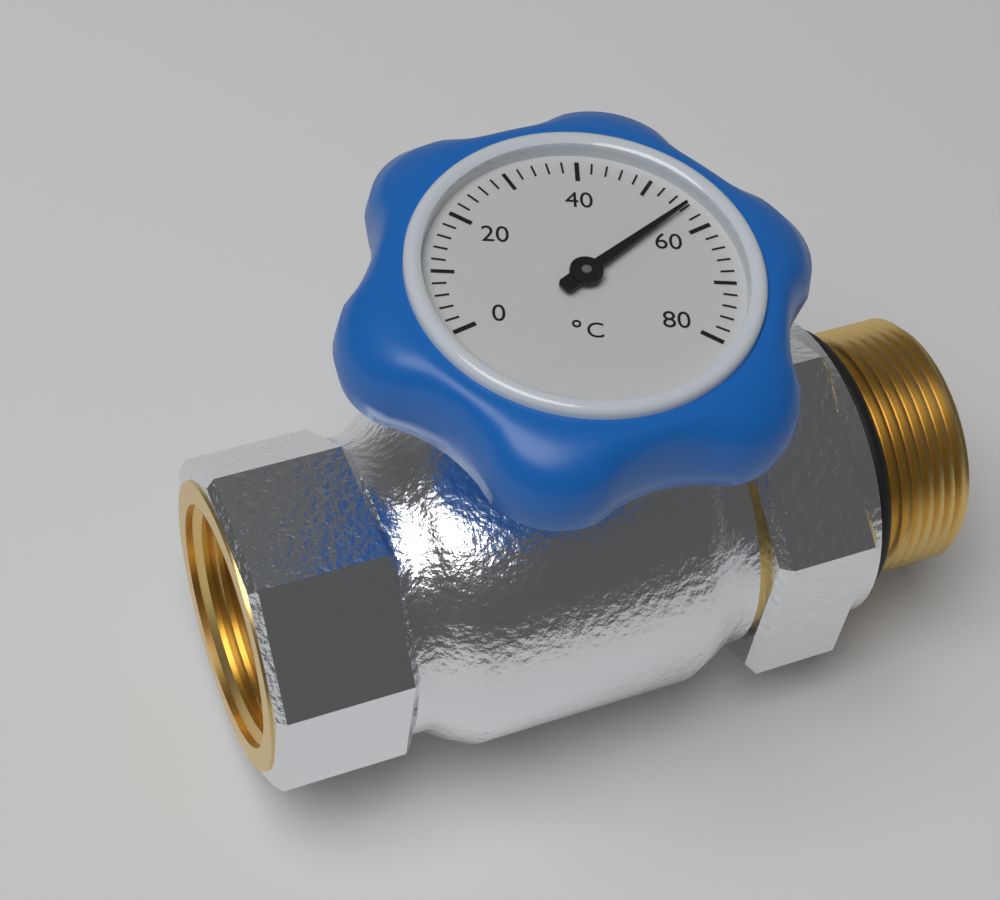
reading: 56 °C
